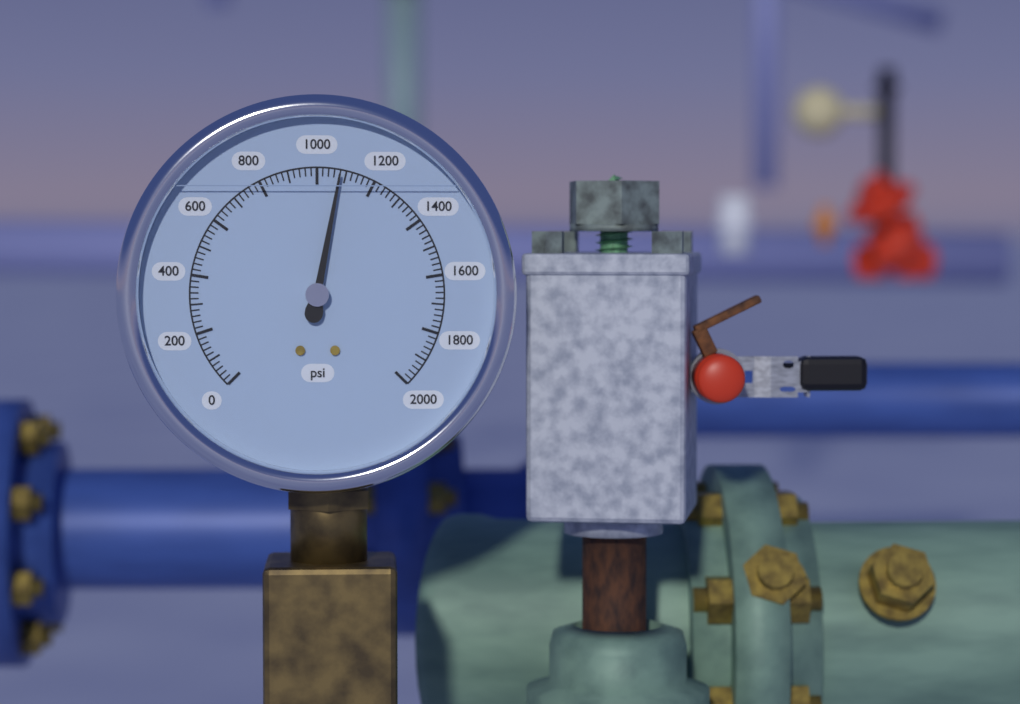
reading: 1080 psi
